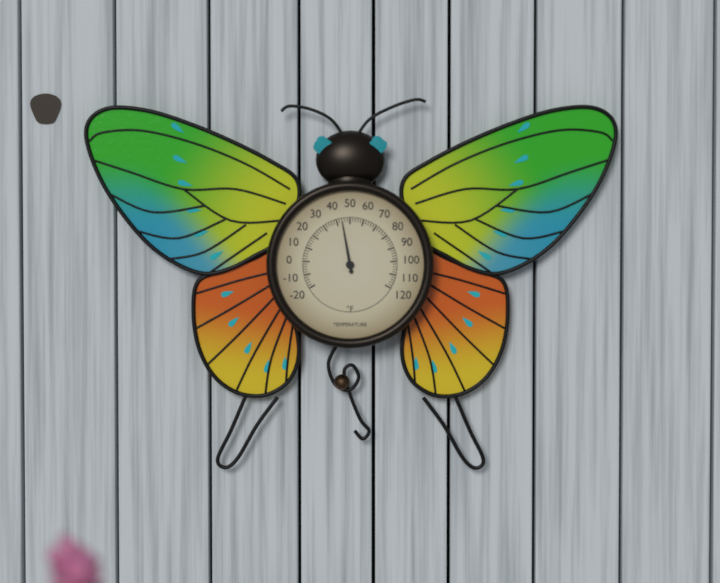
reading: 44 °F
